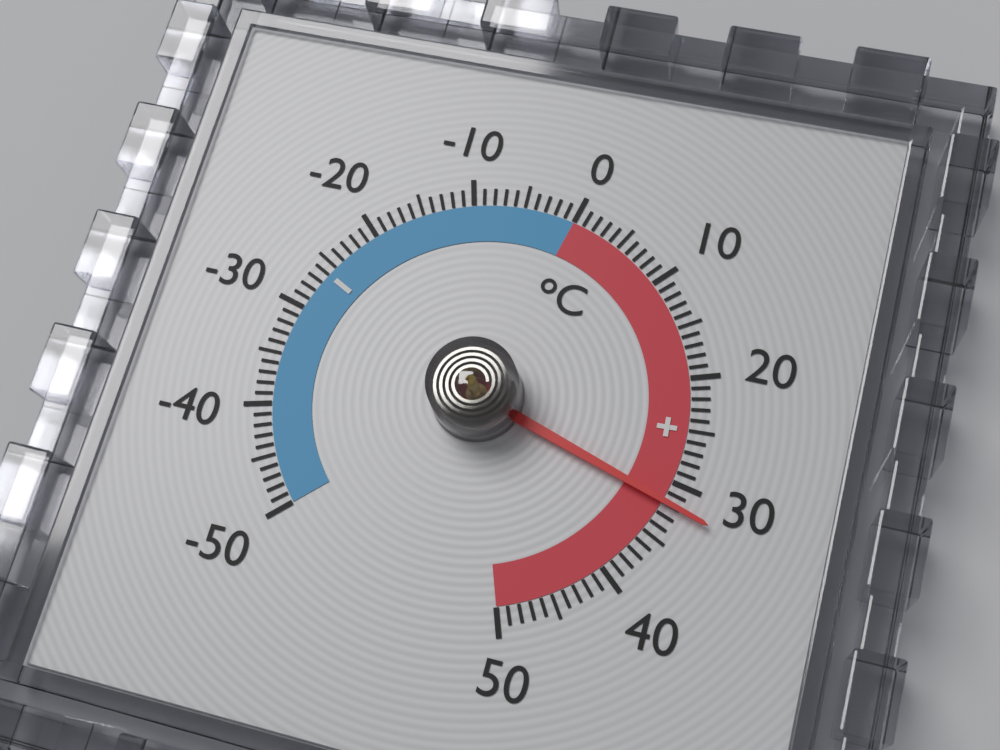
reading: 32 °C
